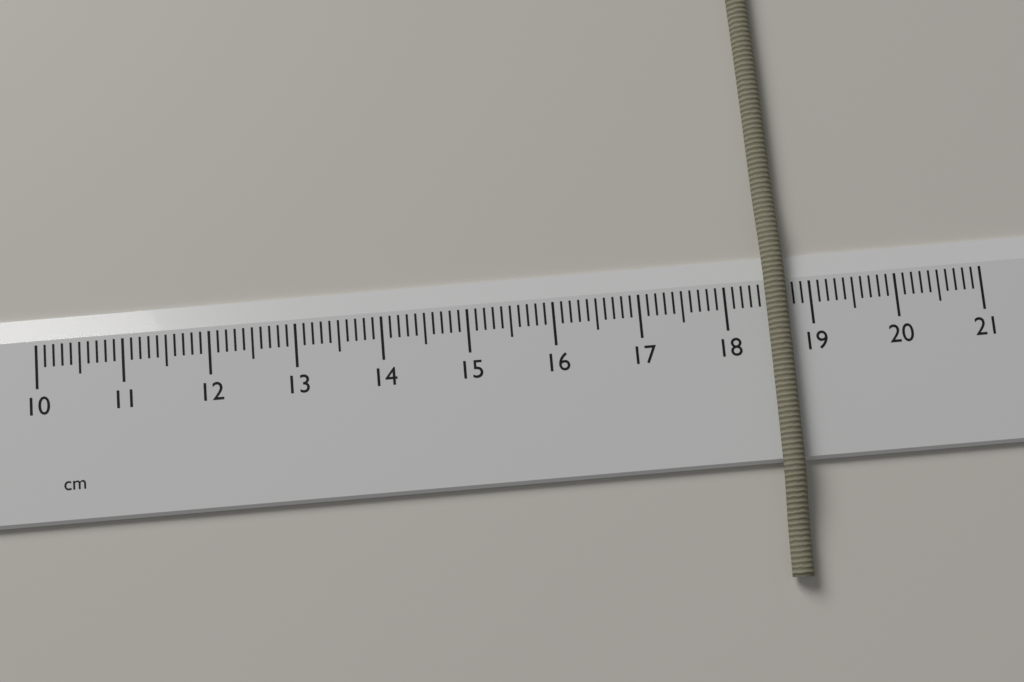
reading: 18.7 cm
